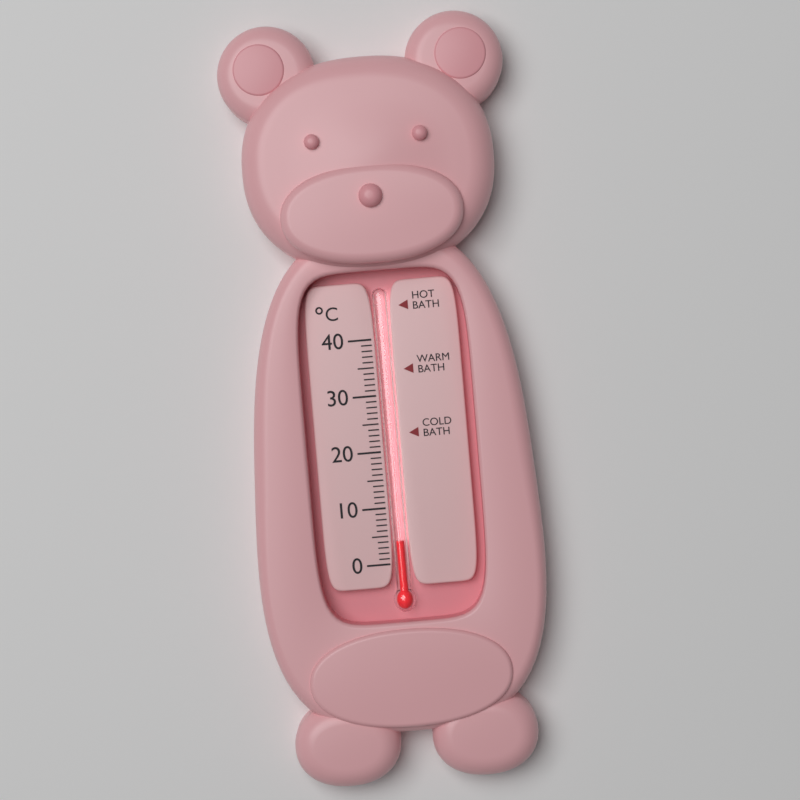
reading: 4 °C
